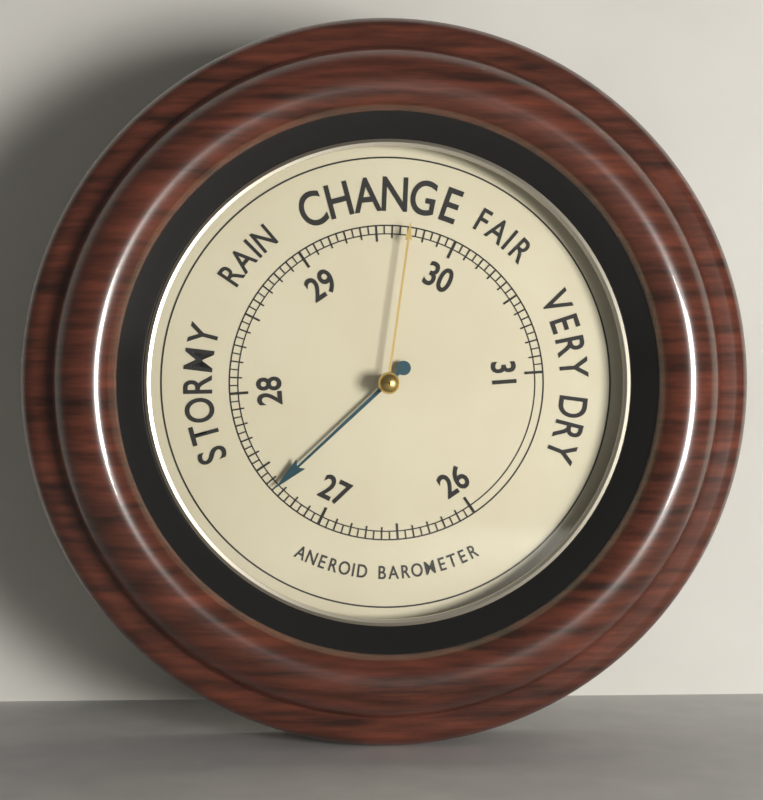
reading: 27.35 (no unit)
